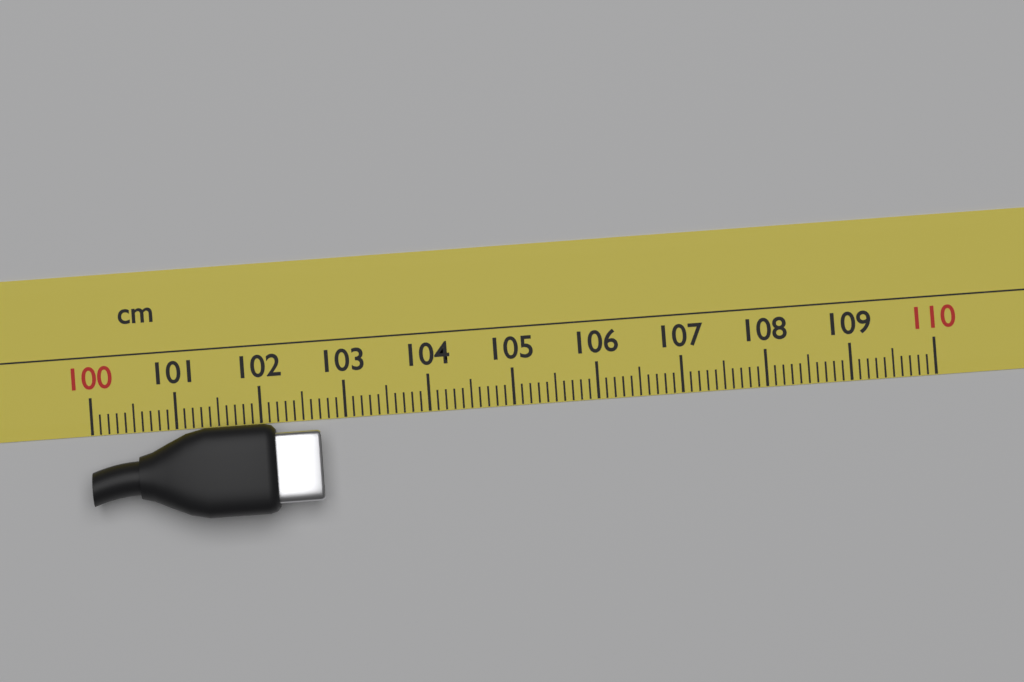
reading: 102.7 cm
